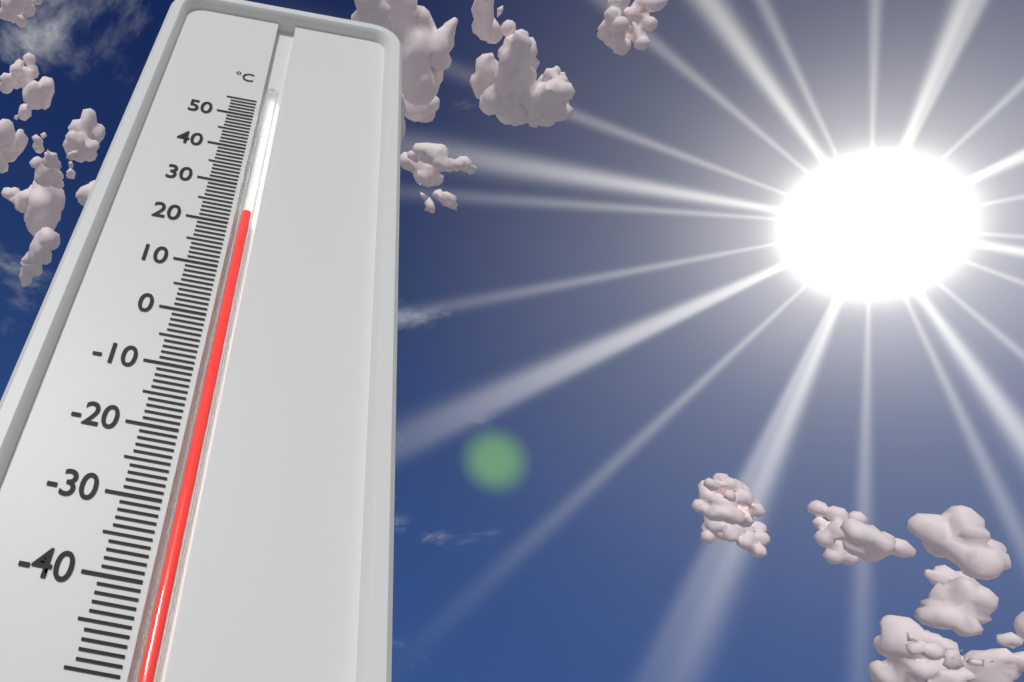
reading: 23 °C
